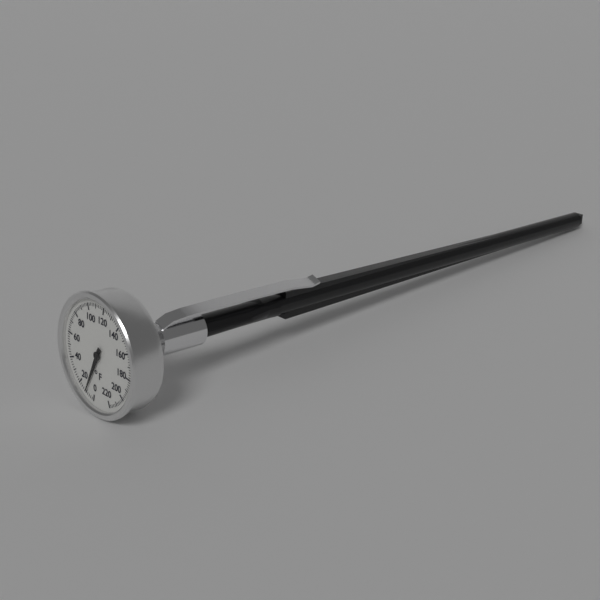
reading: 10 °F
